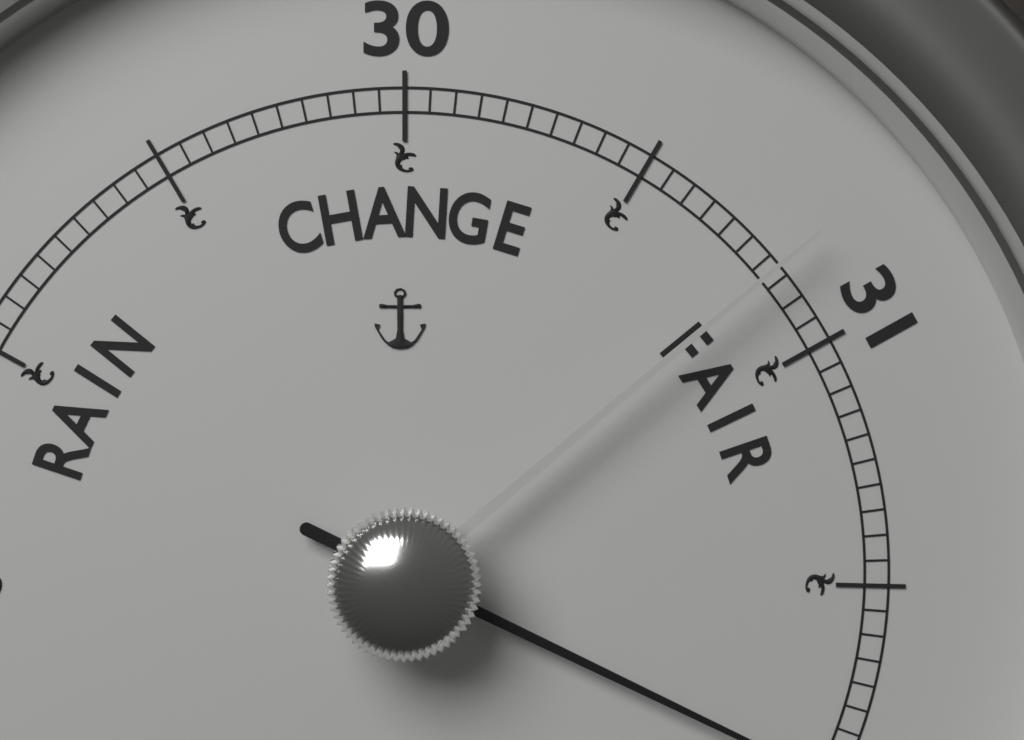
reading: 31.90 (no unit)
